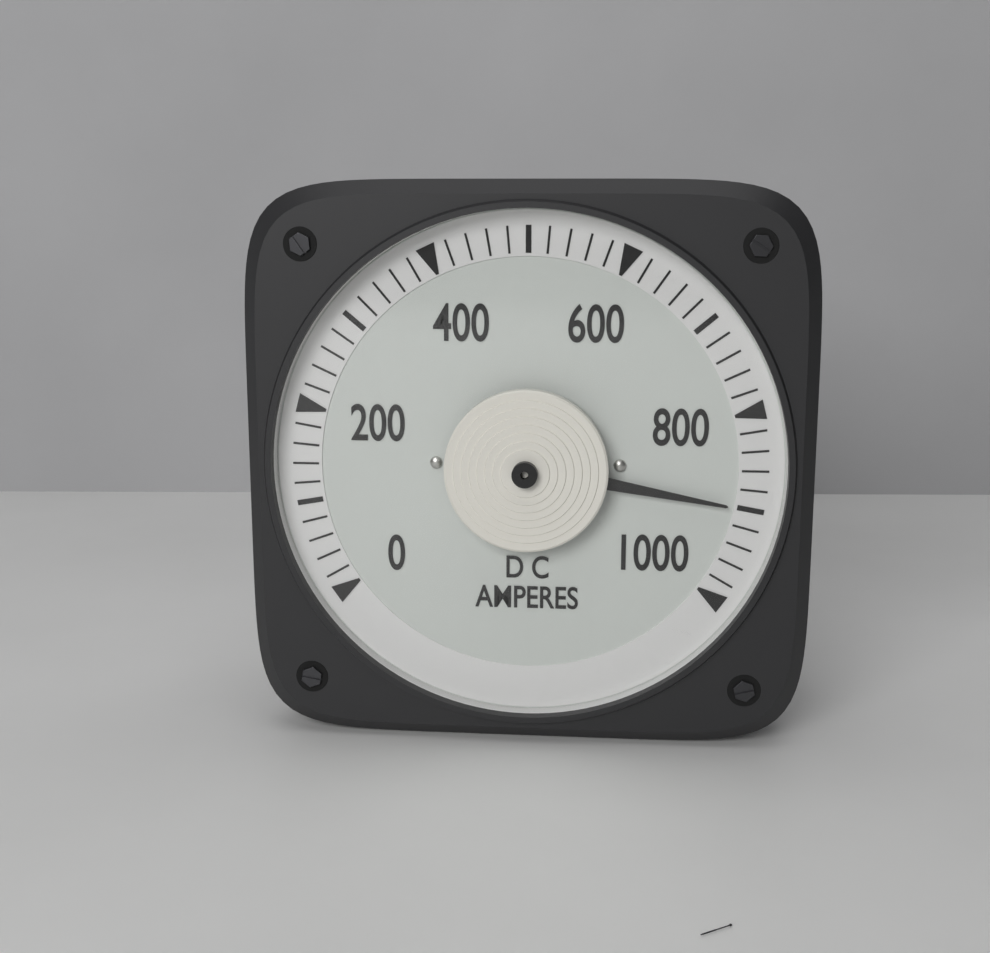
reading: 900 A
